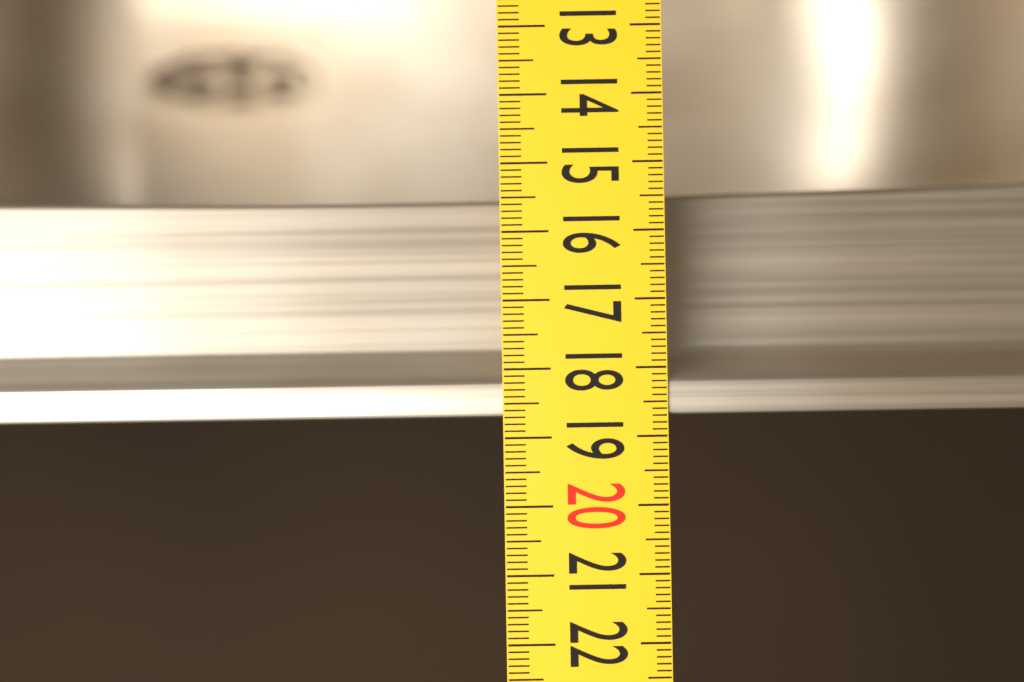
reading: 18.7 (no unit)
